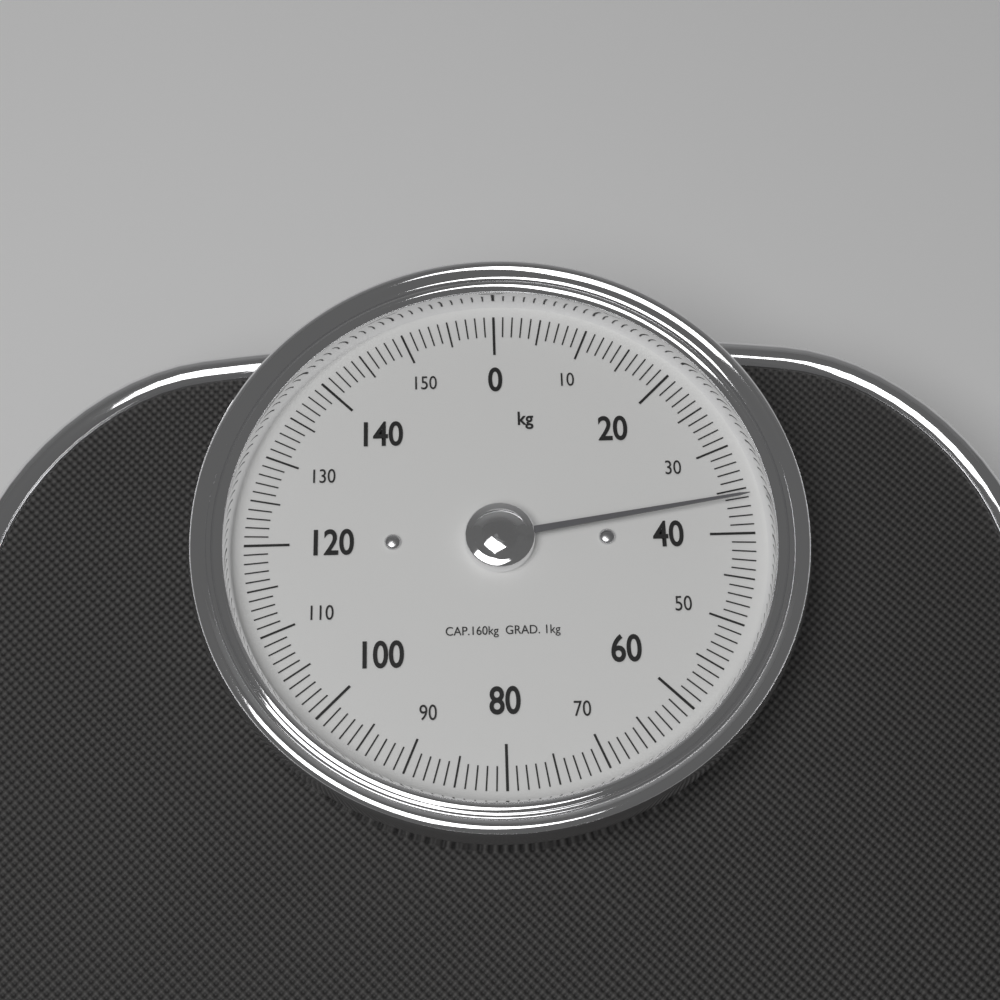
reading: 36 kg
